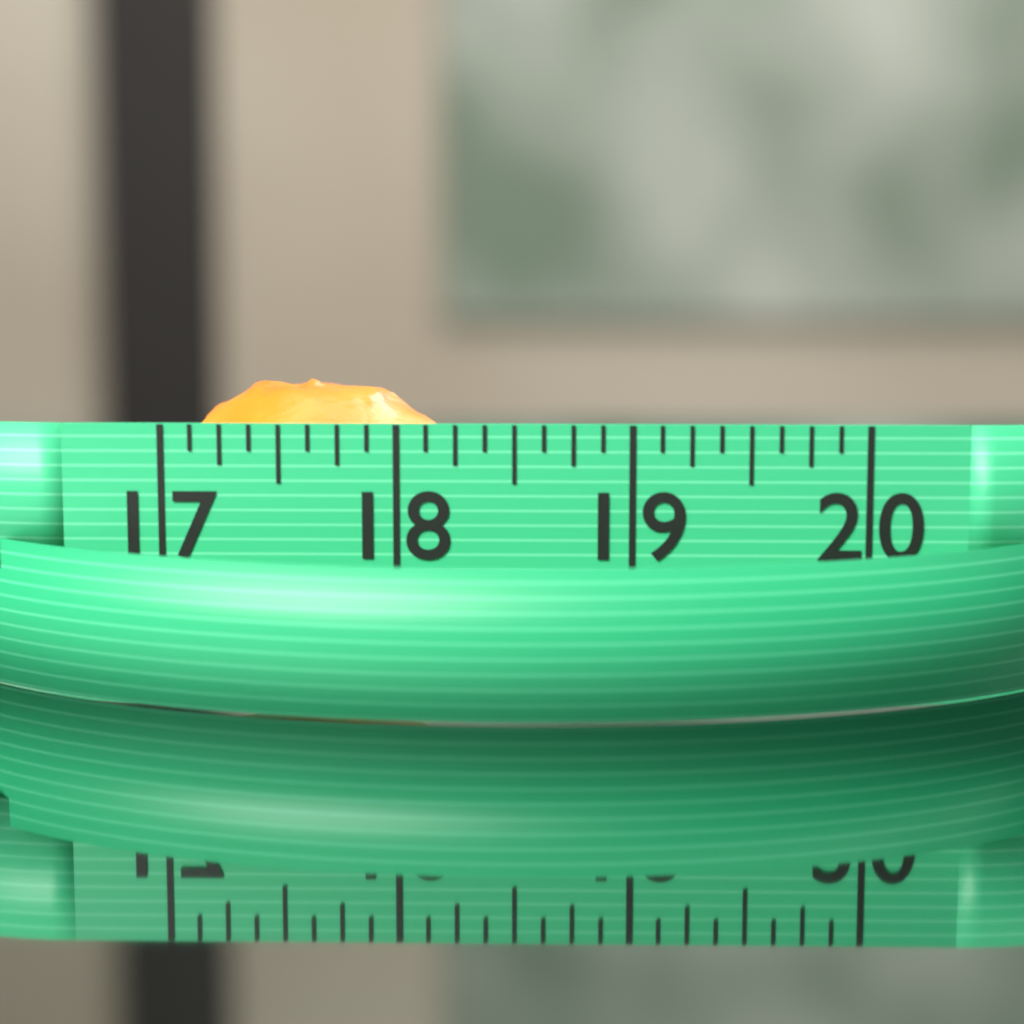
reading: 18.250 (no unit)
